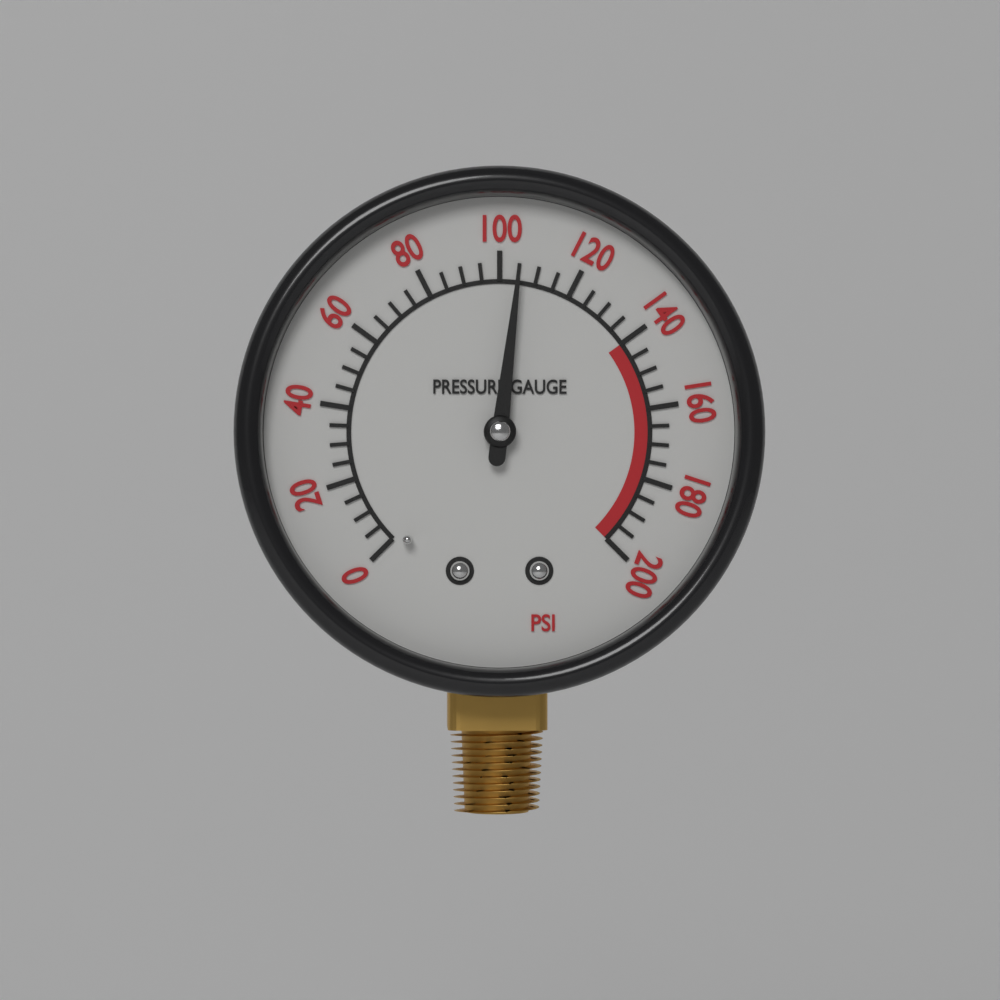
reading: 105 psi
